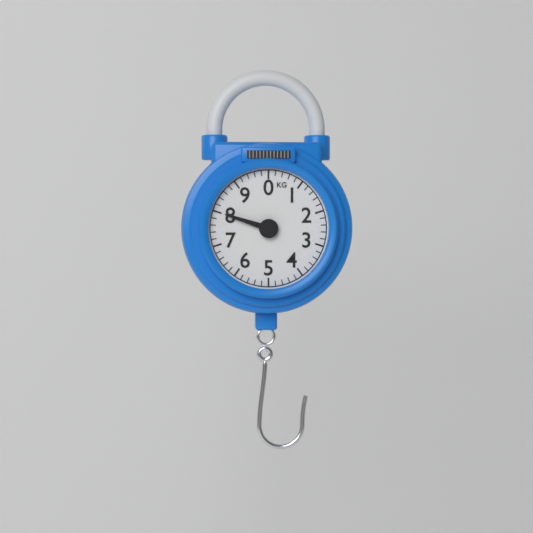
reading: 8.0 kg
